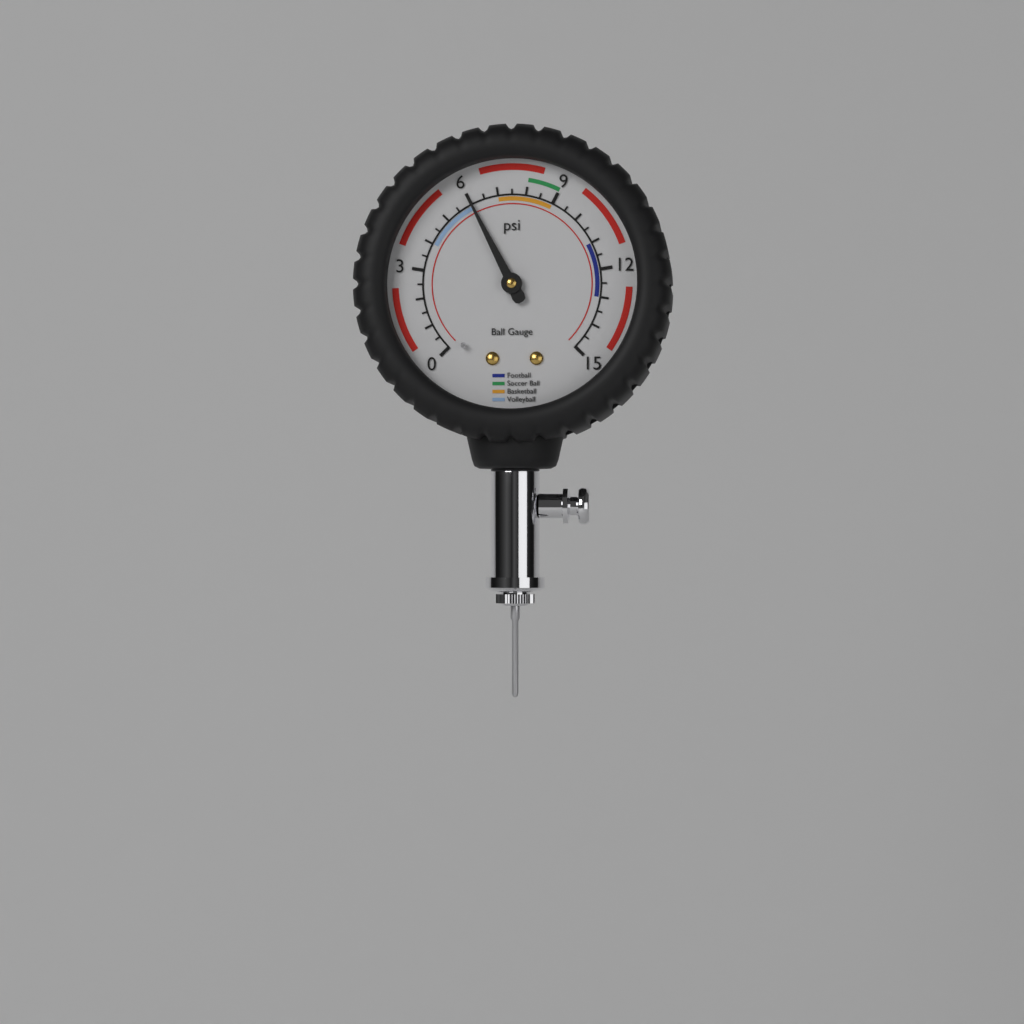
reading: 6.0 psi
